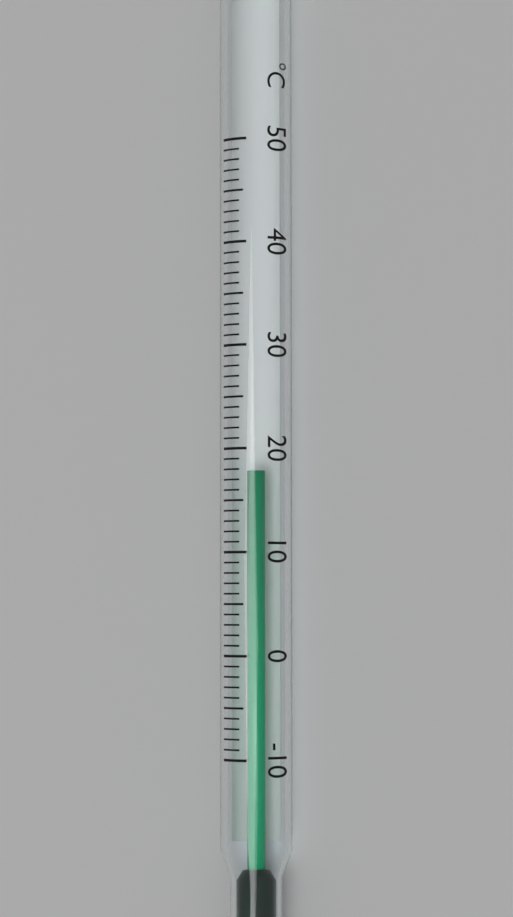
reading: 18 °C
